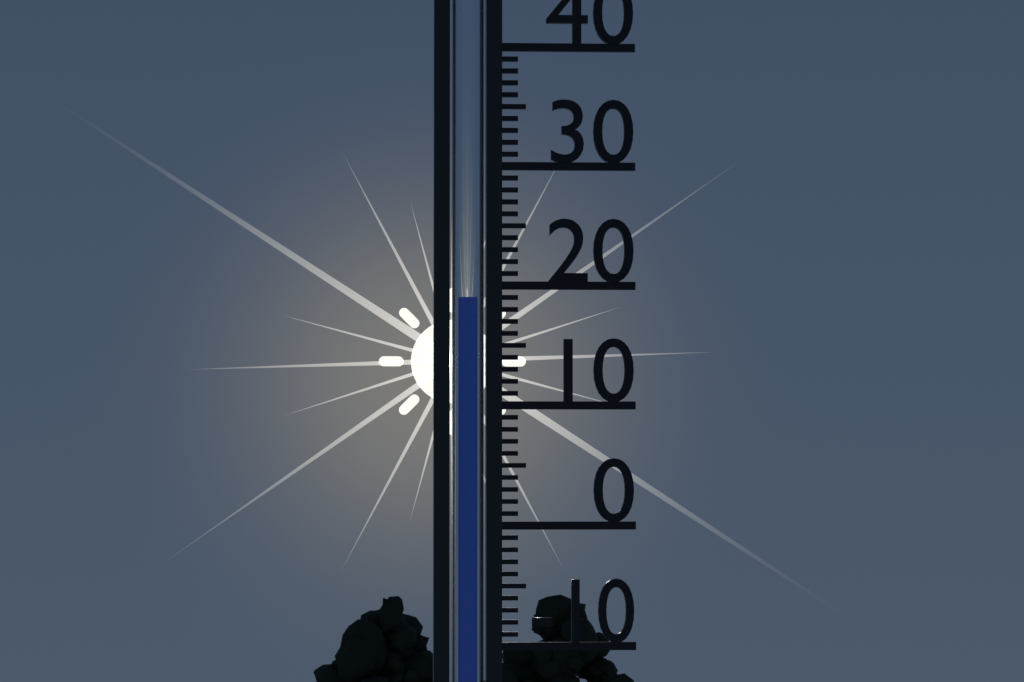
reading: 19 (no unit)
